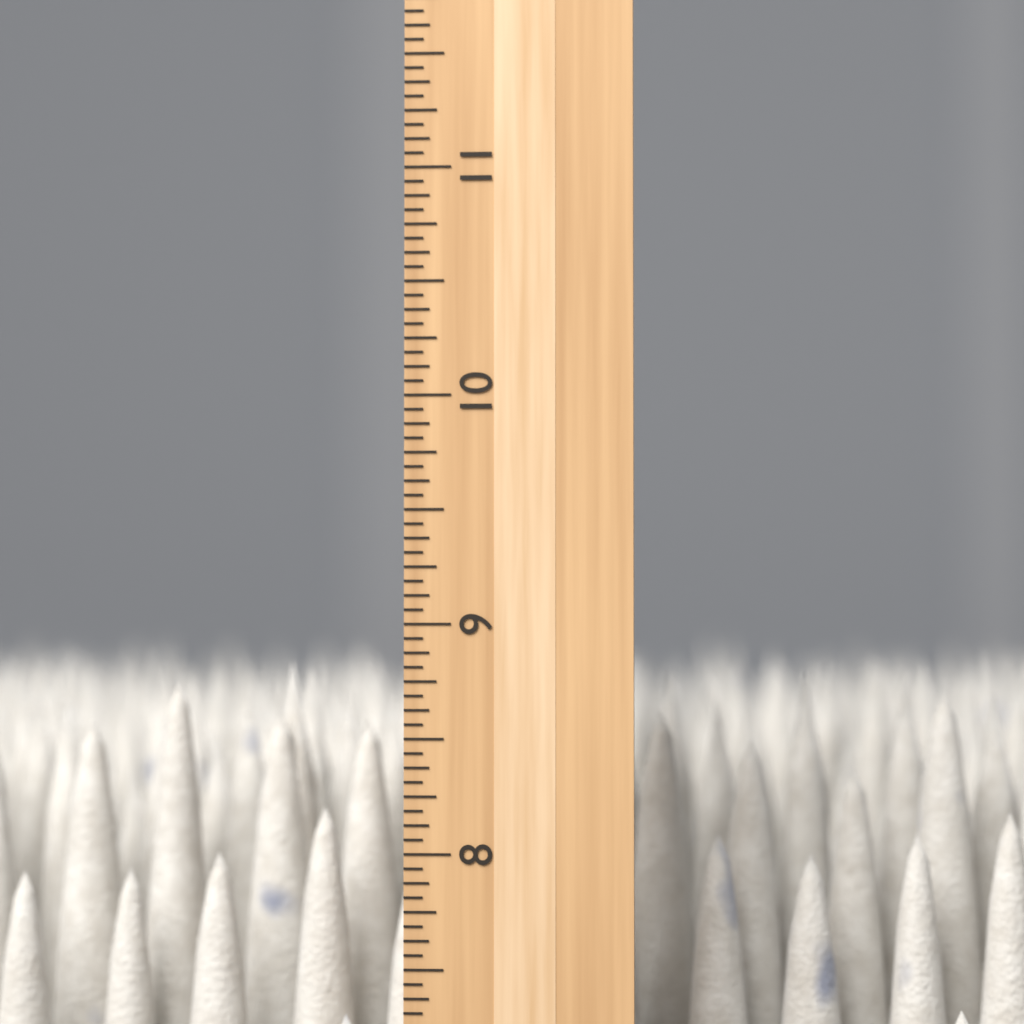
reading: 8.8125 inch
